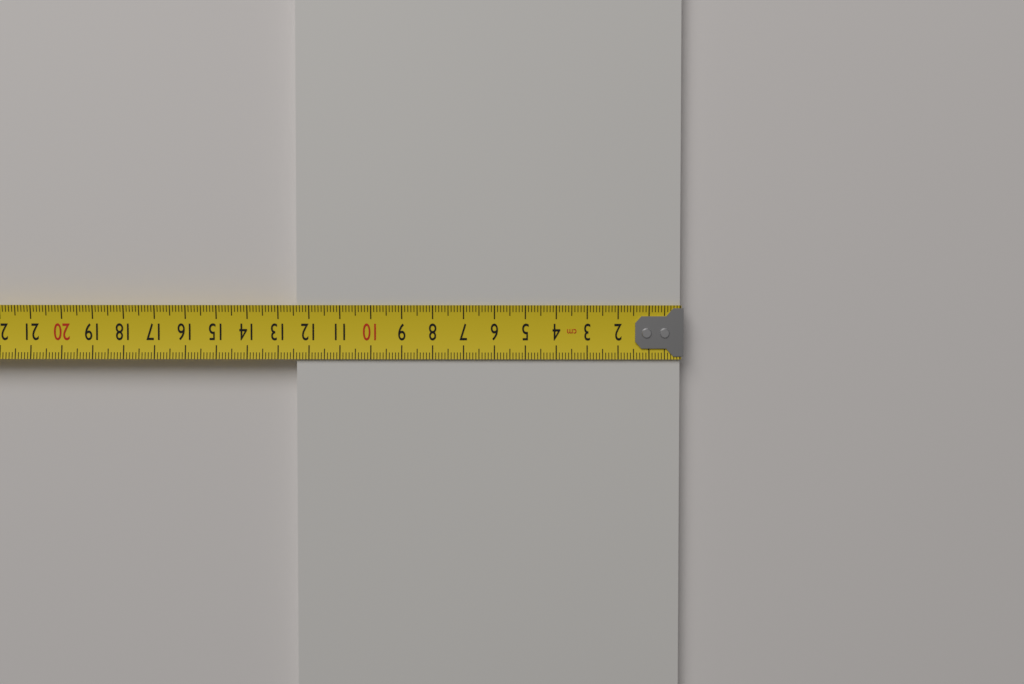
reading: 12.4 cm
